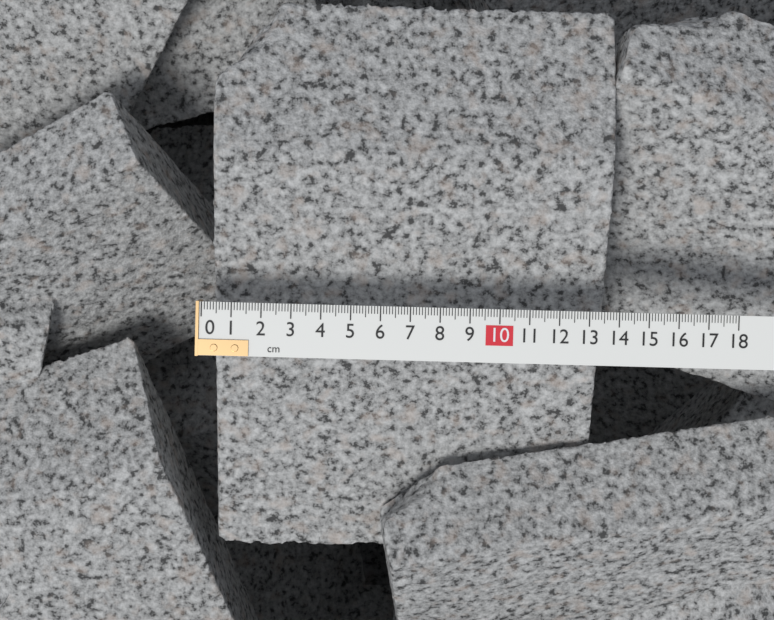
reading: 13.8 cm
